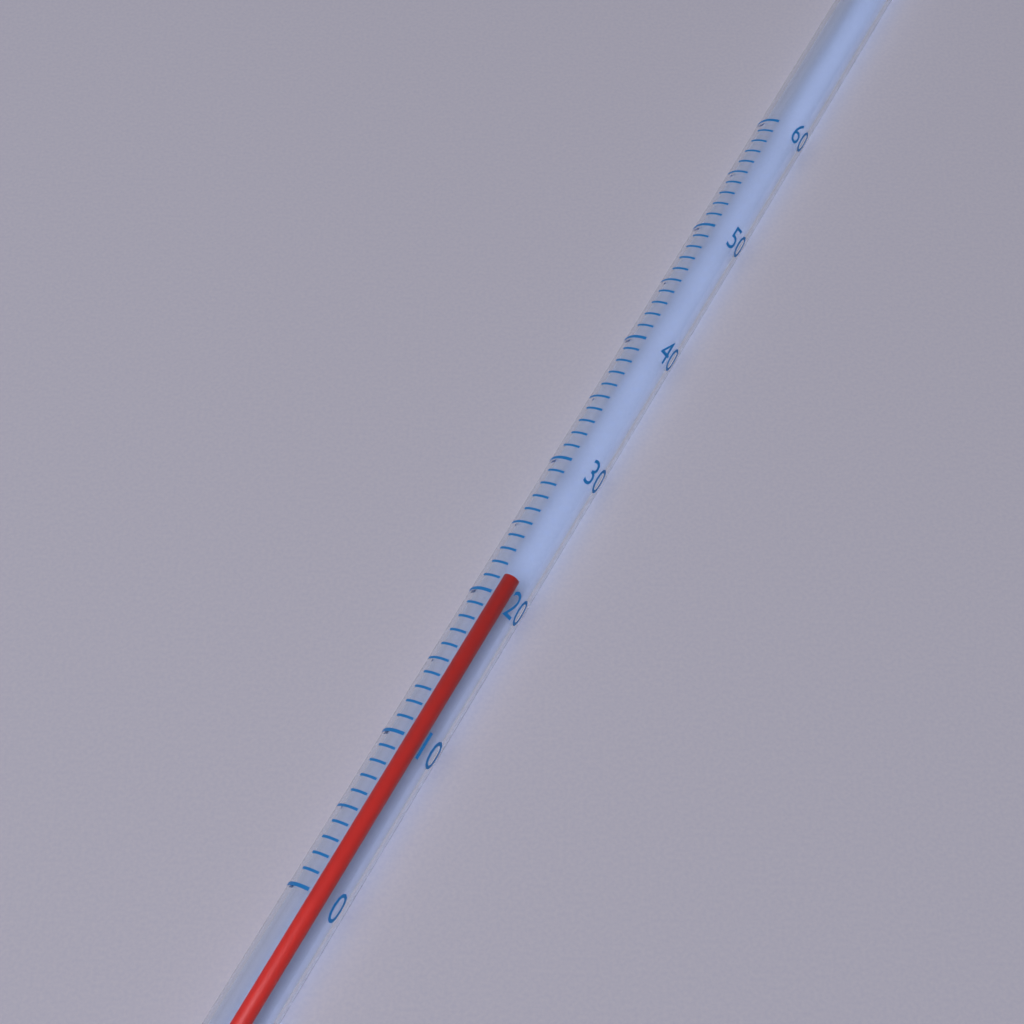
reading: 22 (no unit)
